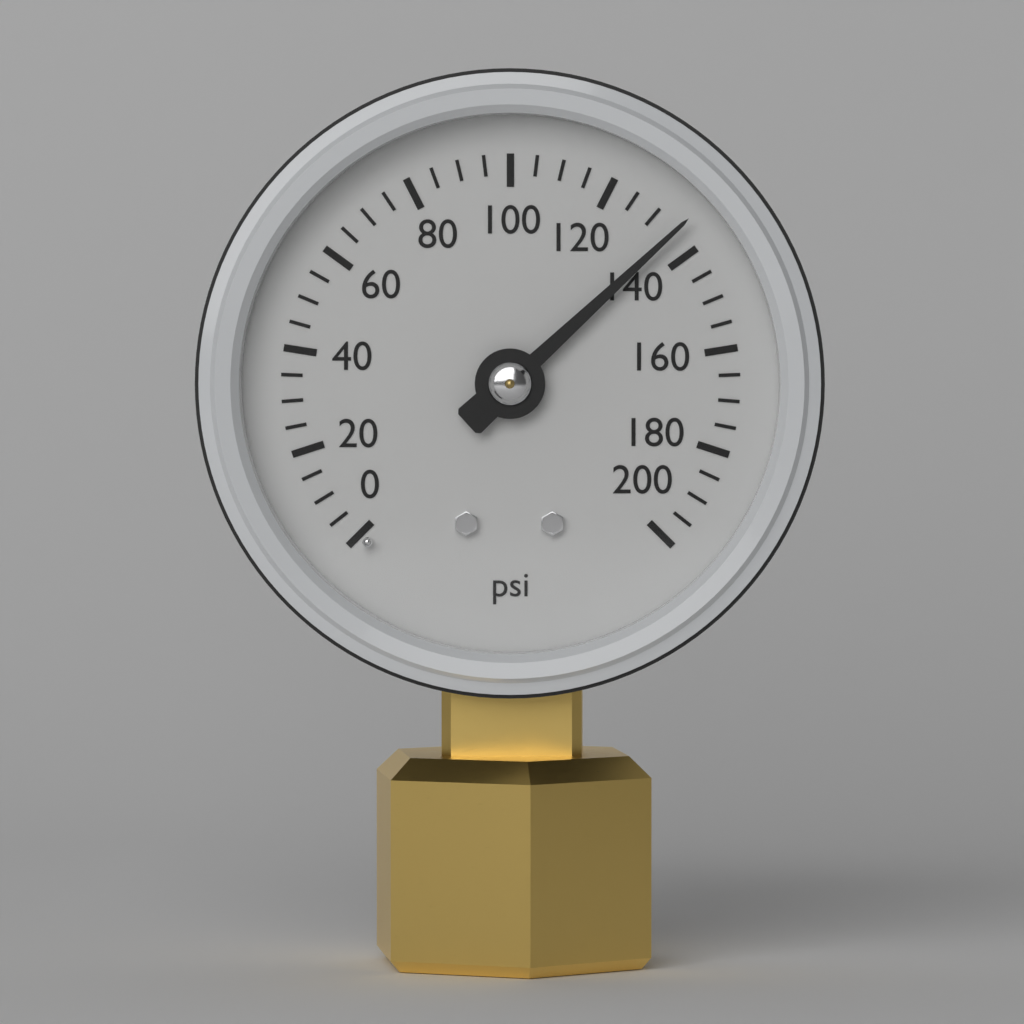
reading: 135 psi
